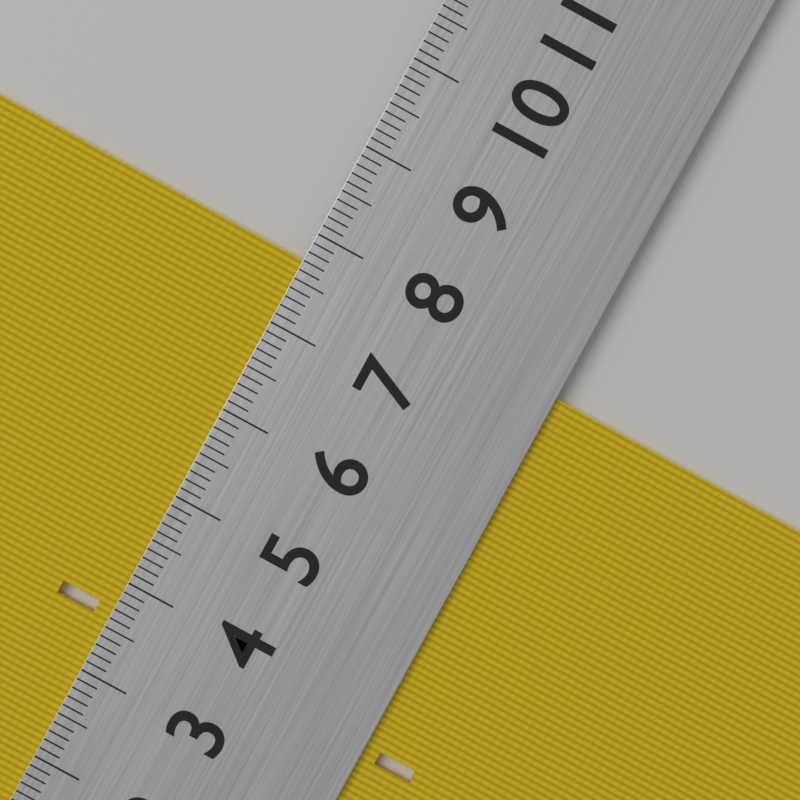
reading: 7.7 cm
